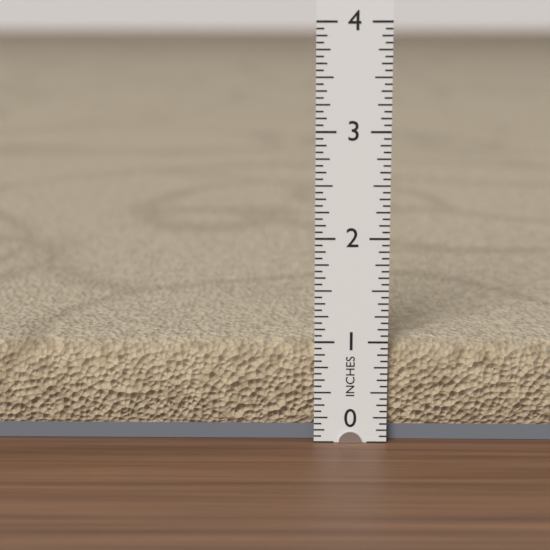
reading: 1.0000 in
